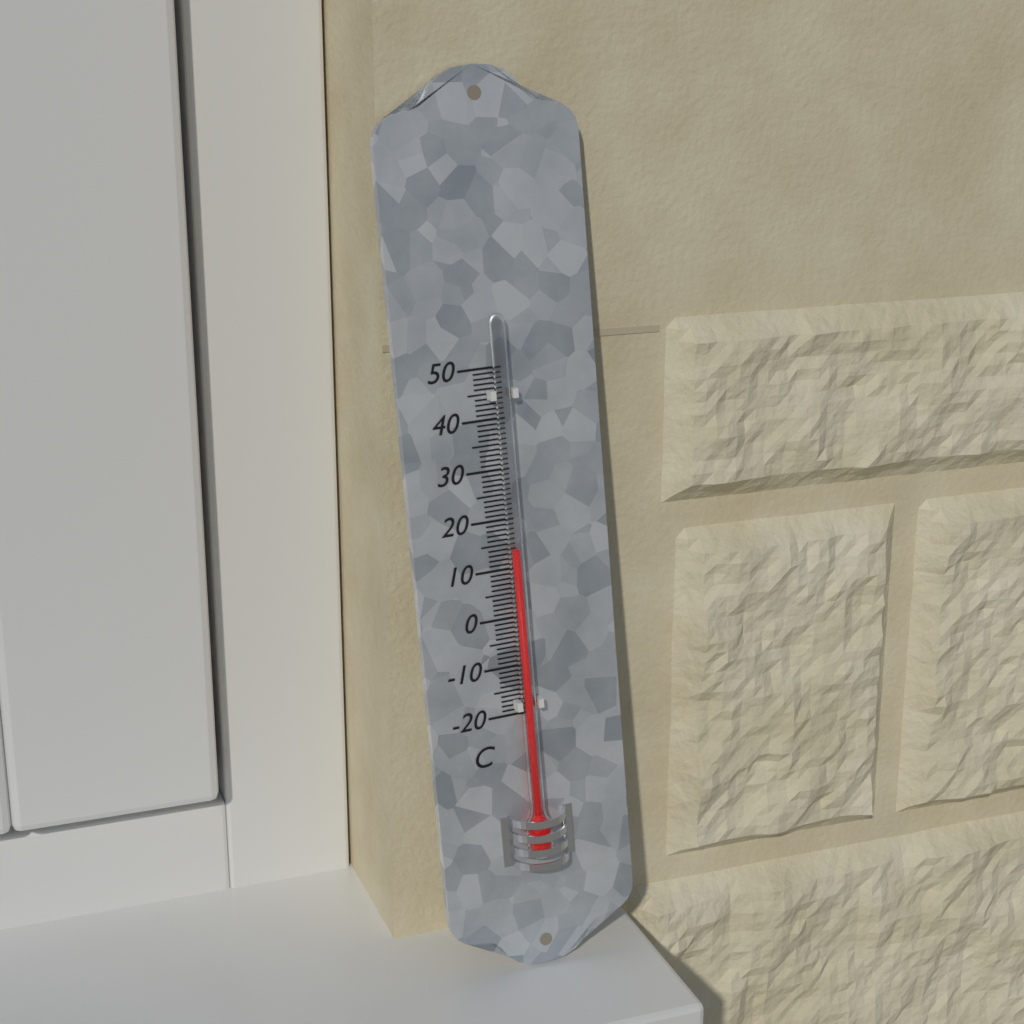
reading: 14 °C
